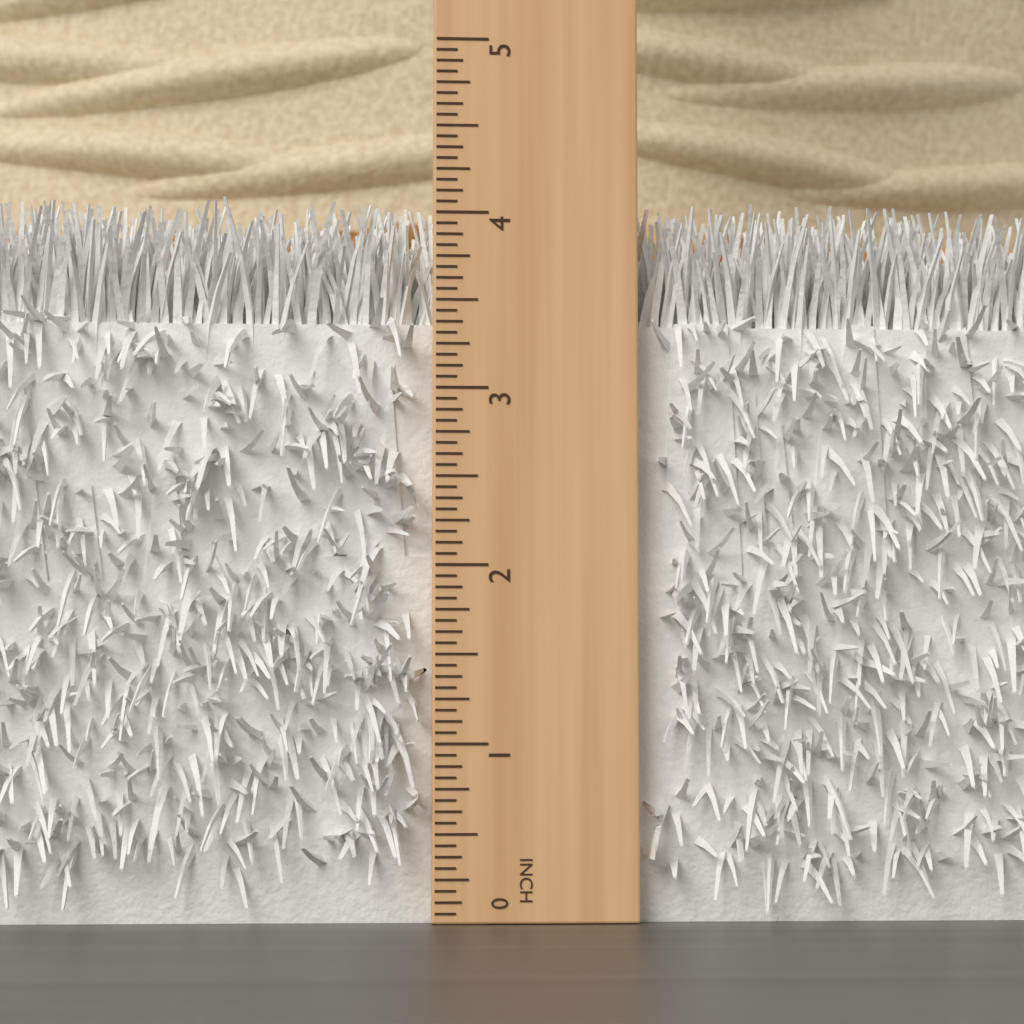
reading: 4.0625 in
